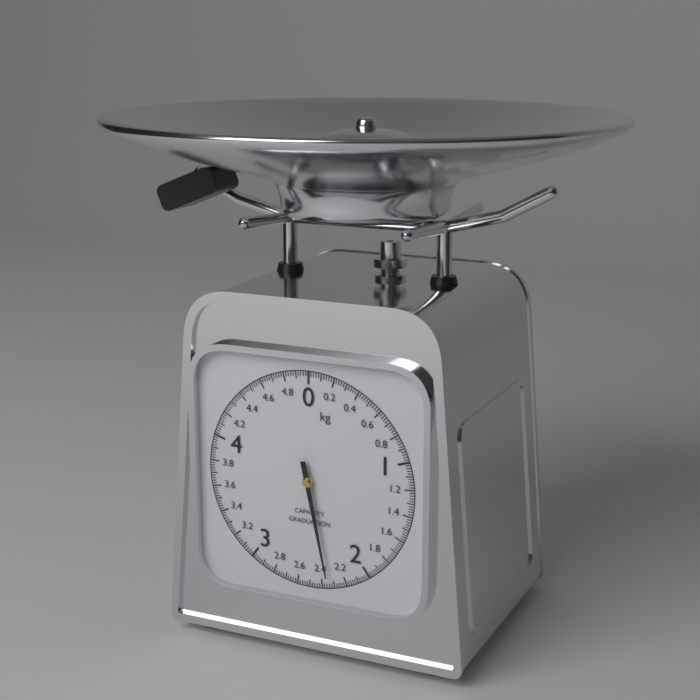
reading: 2.34 kg
